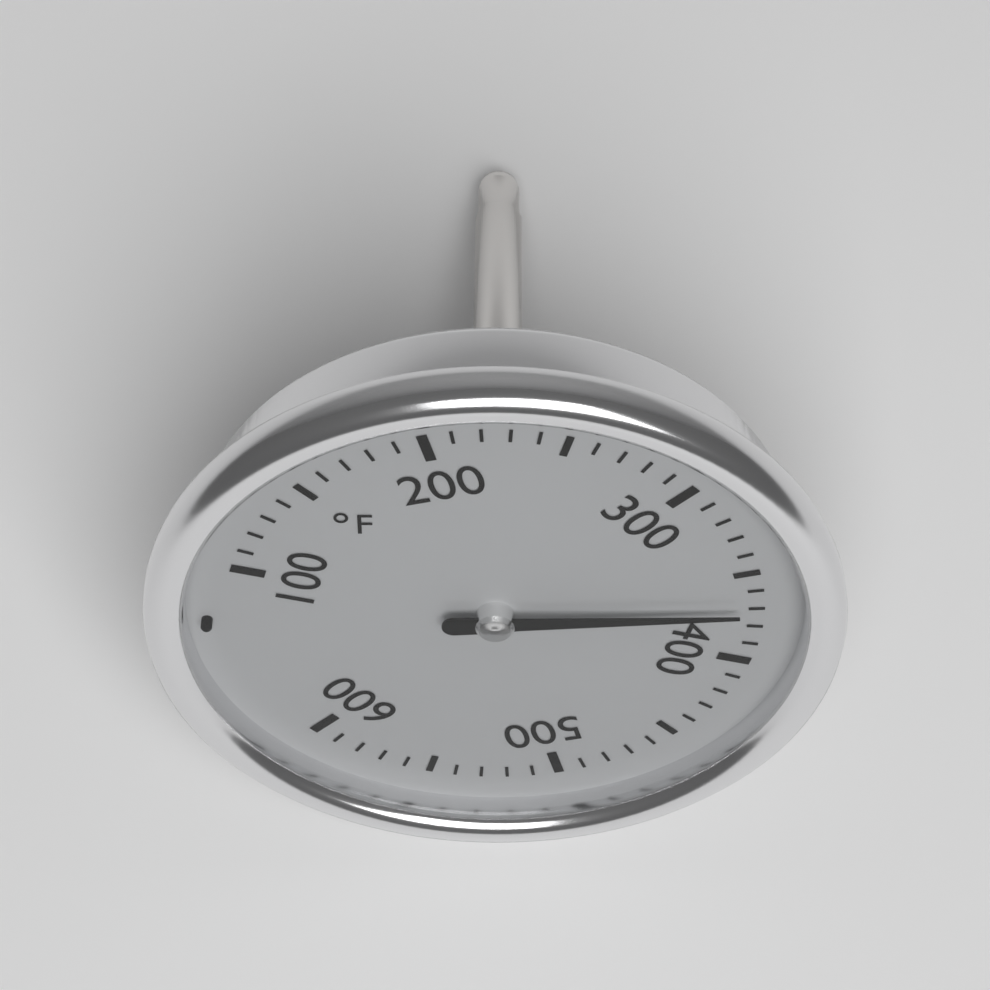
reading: 370 °F
